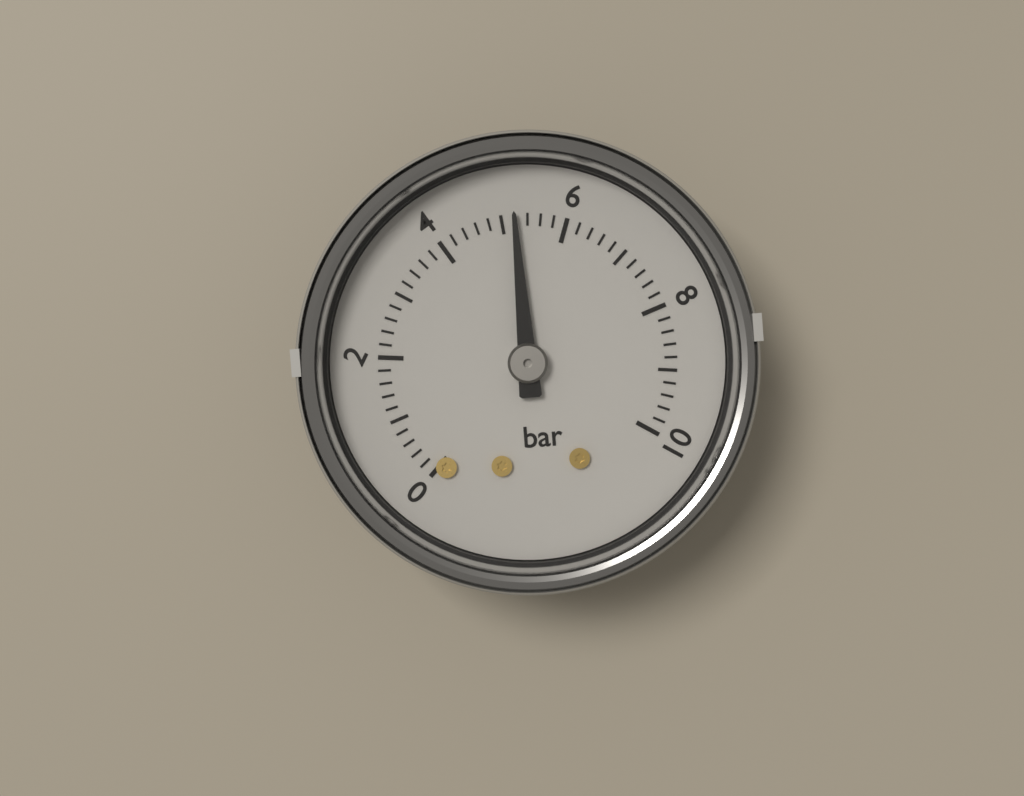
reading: 5.2 bar
